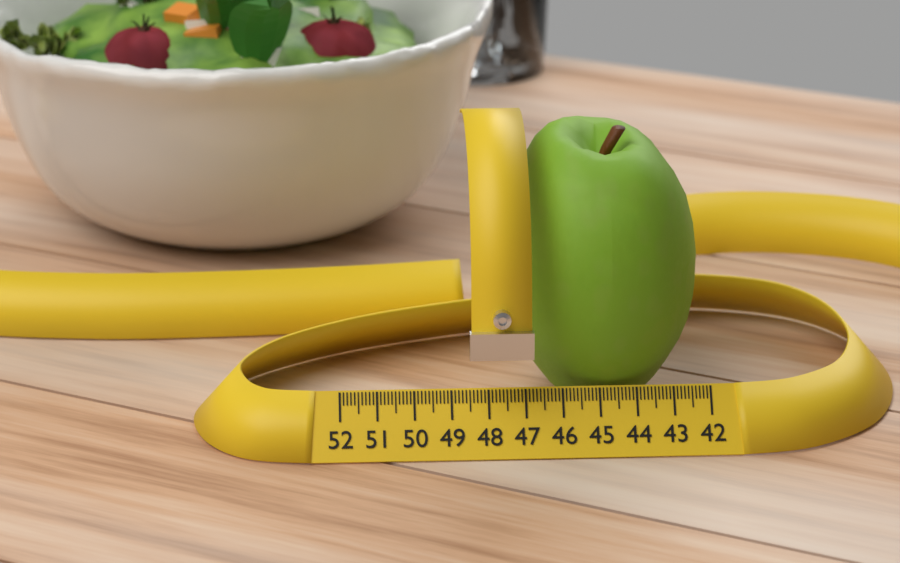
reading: 47.5 (no unit)
